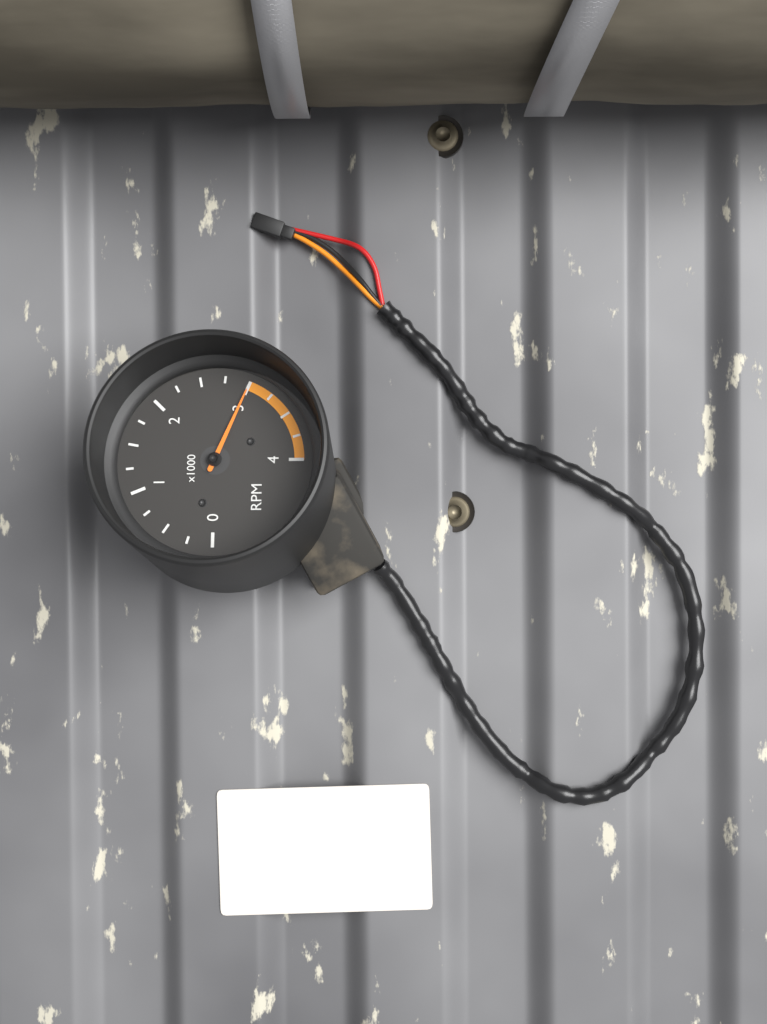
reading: 3.00 x1000 RPM
